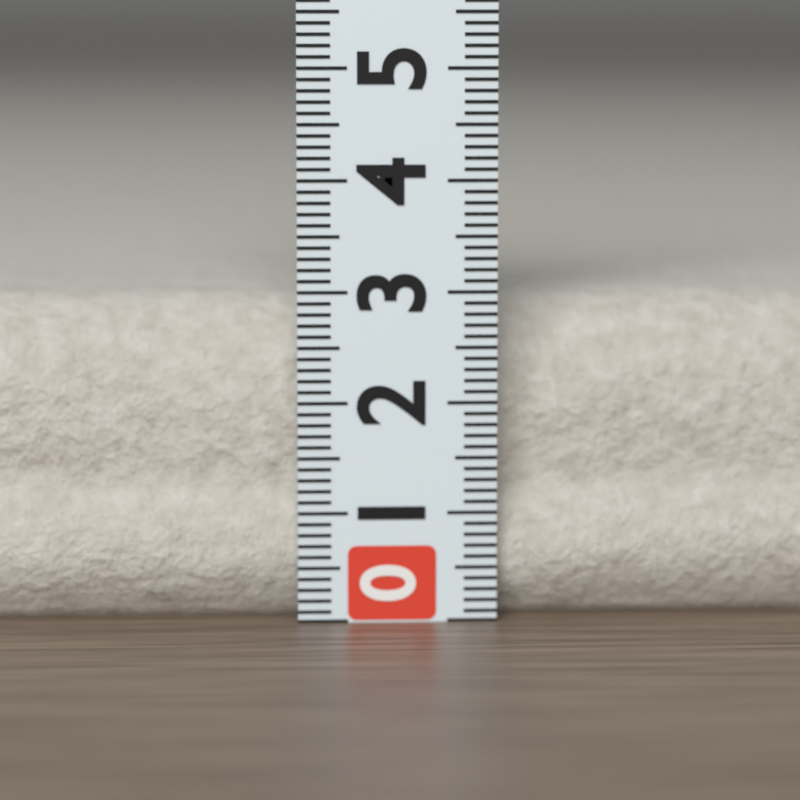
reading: 2.9 (no unit)
